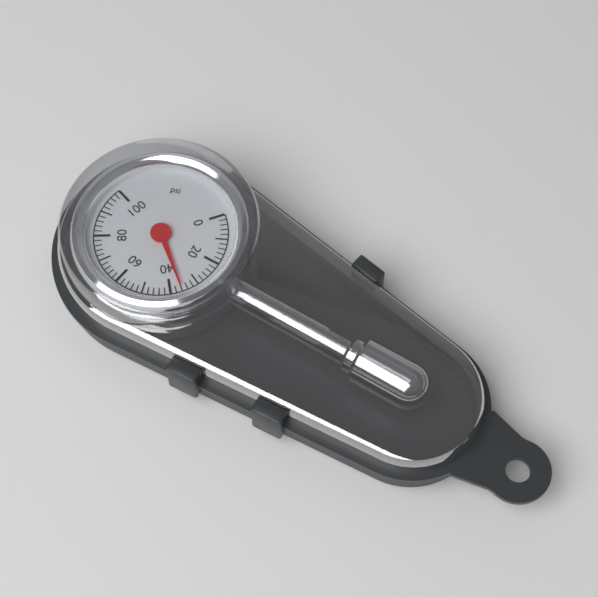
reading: 36 psi
